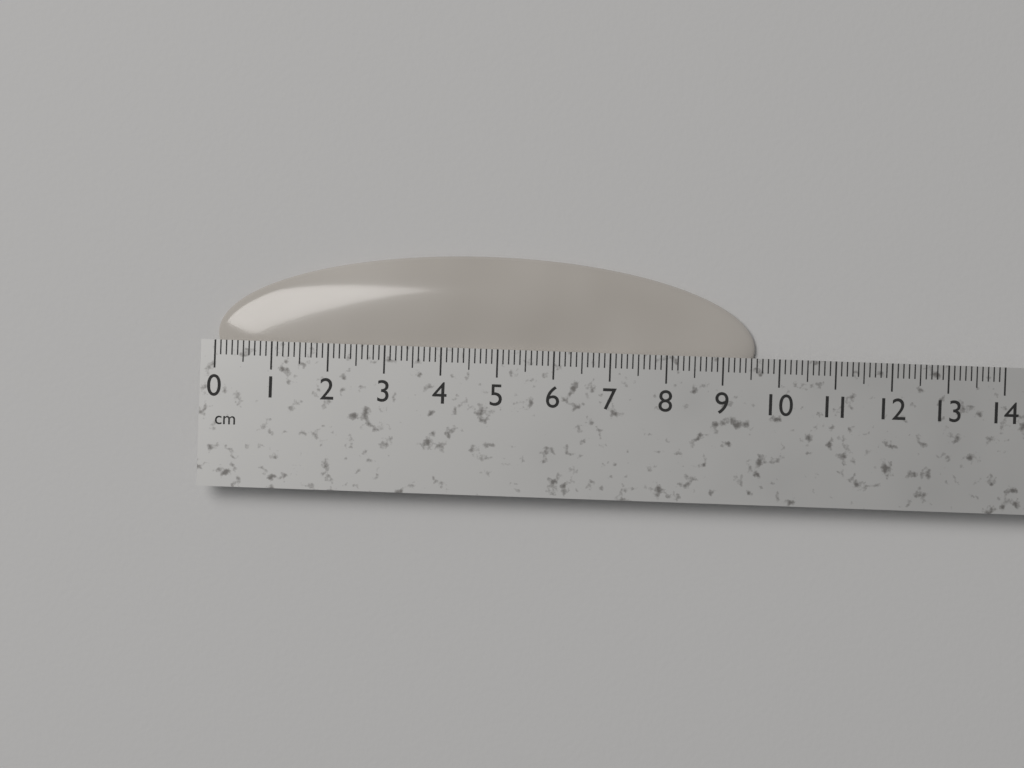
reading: 9.6 cm
